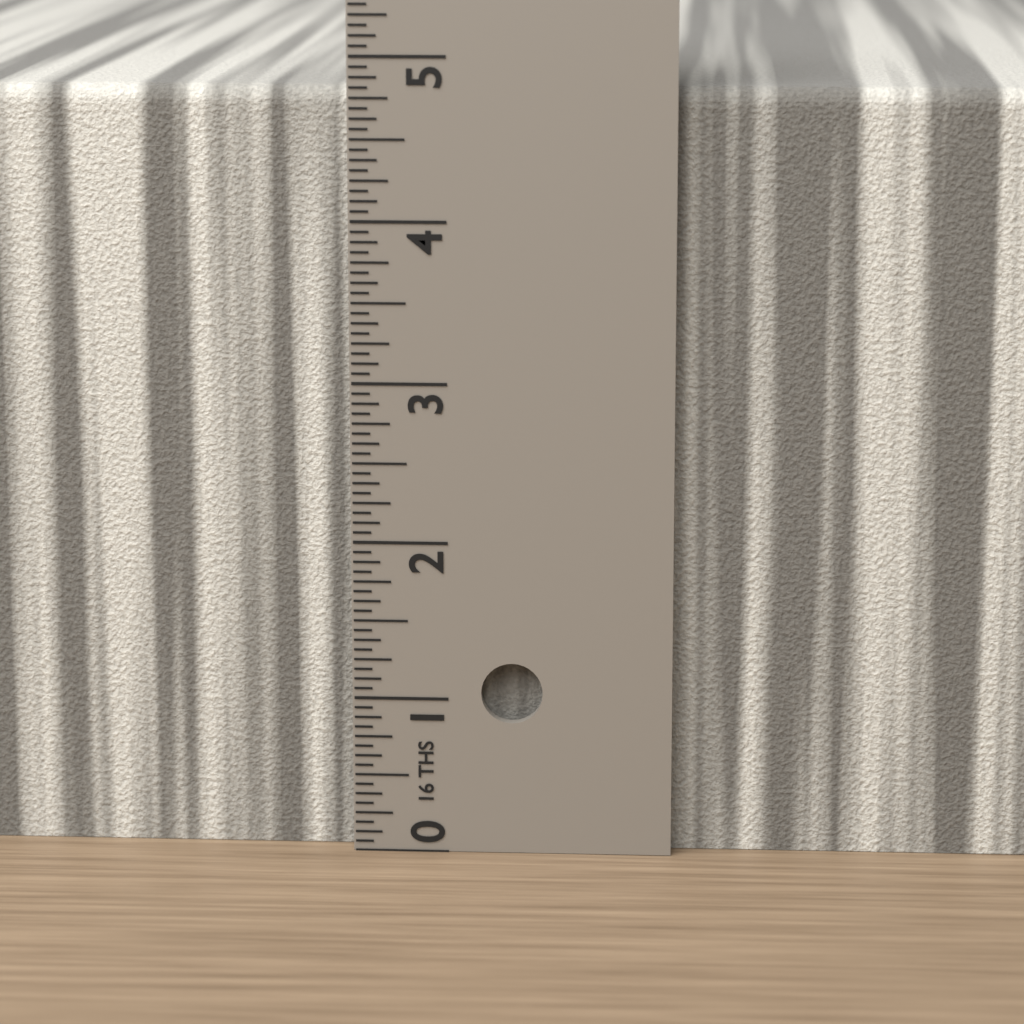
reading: 4.8125 in
